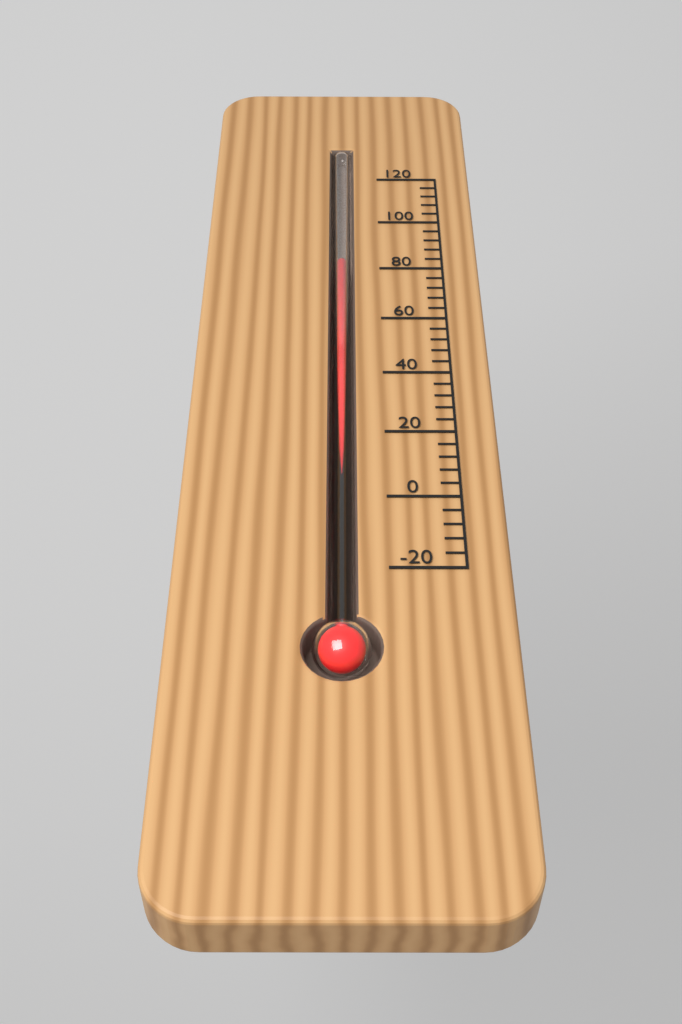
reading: 84 (no unit)
